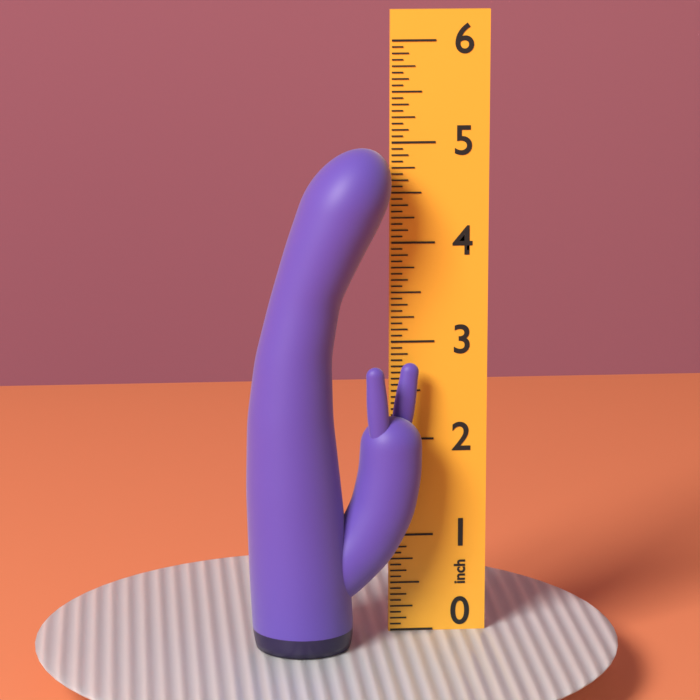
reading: 5.0000 inch
